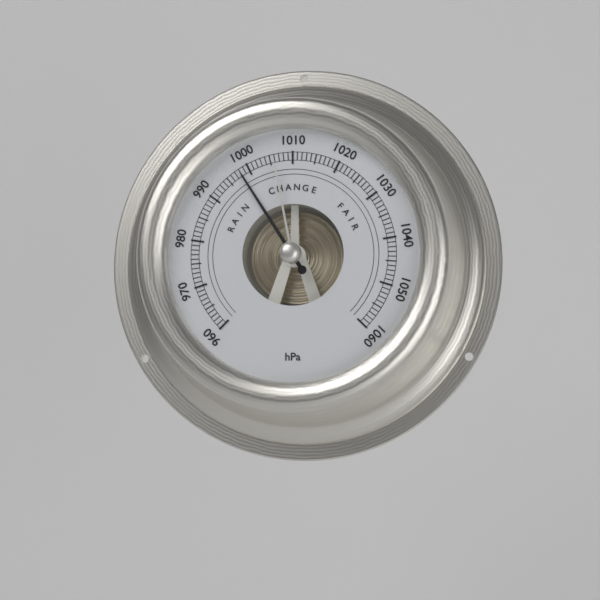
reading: 998 hPa
